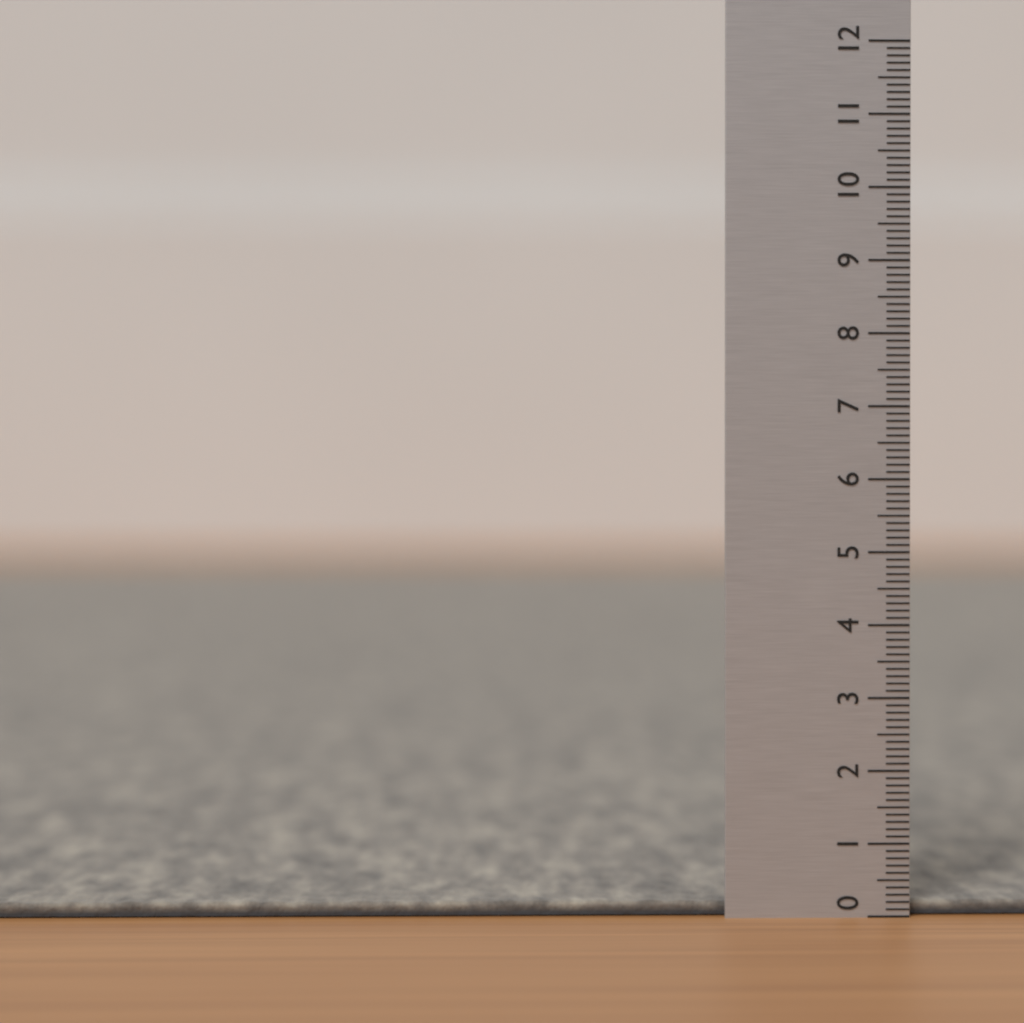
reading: 0.2 (no unit)
